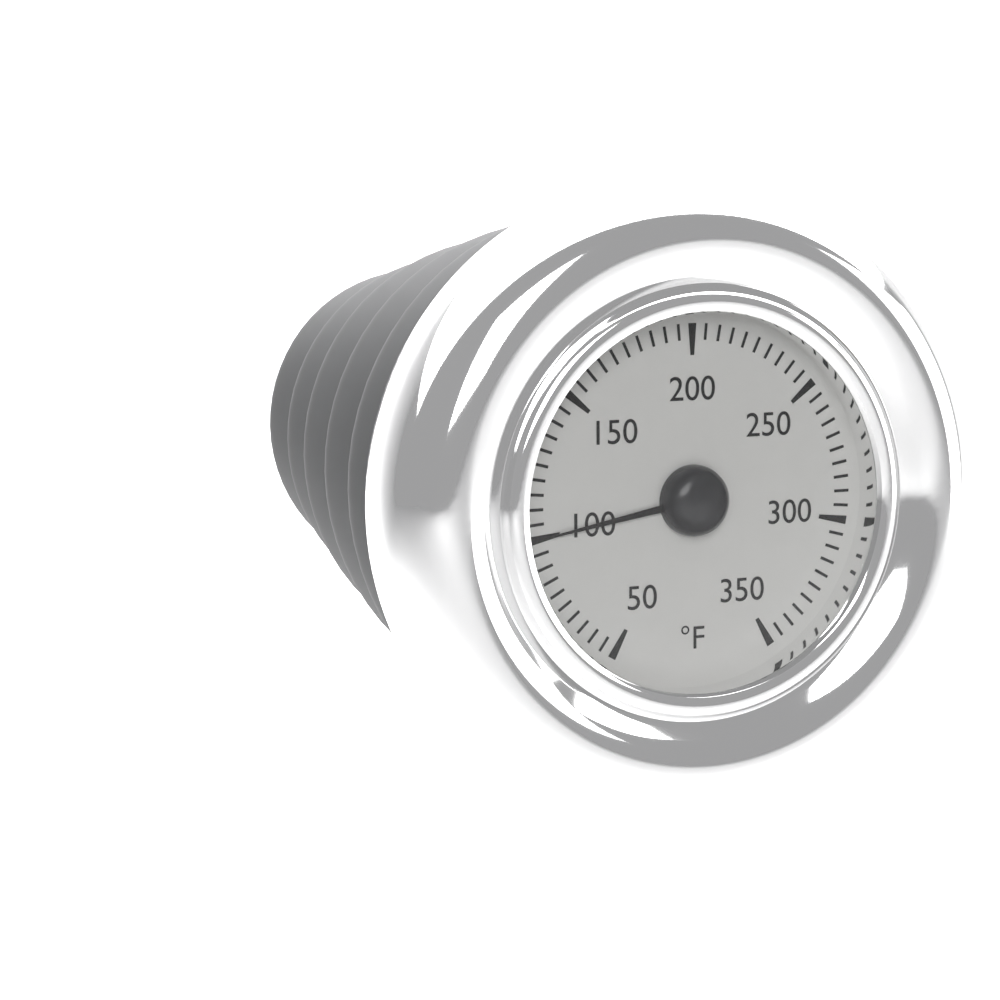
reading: 100 °F
